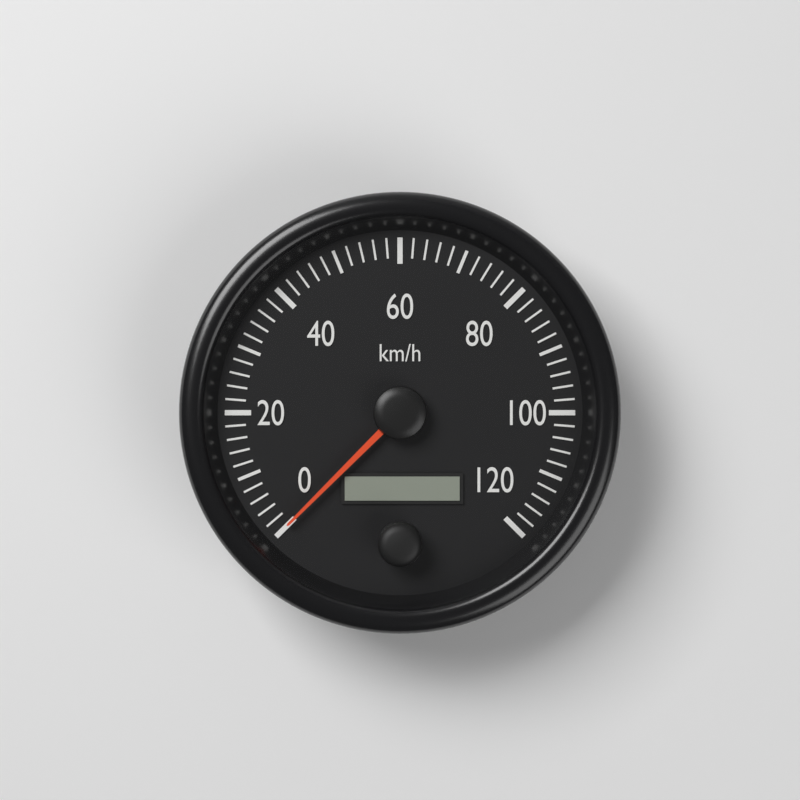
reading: 0 km/h
